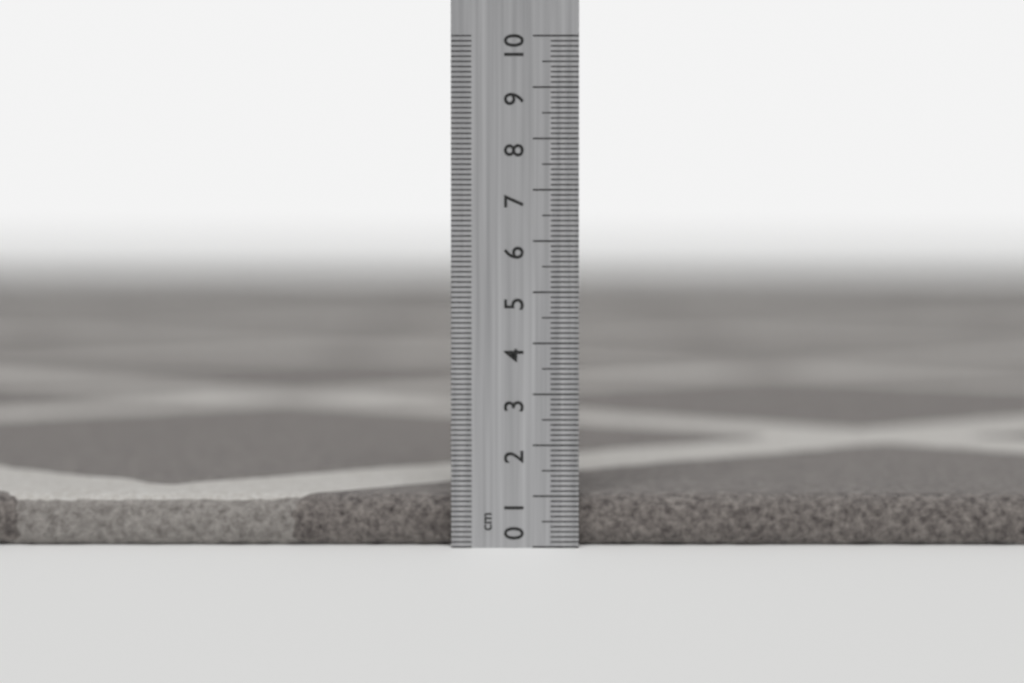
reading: 1.0 cm
